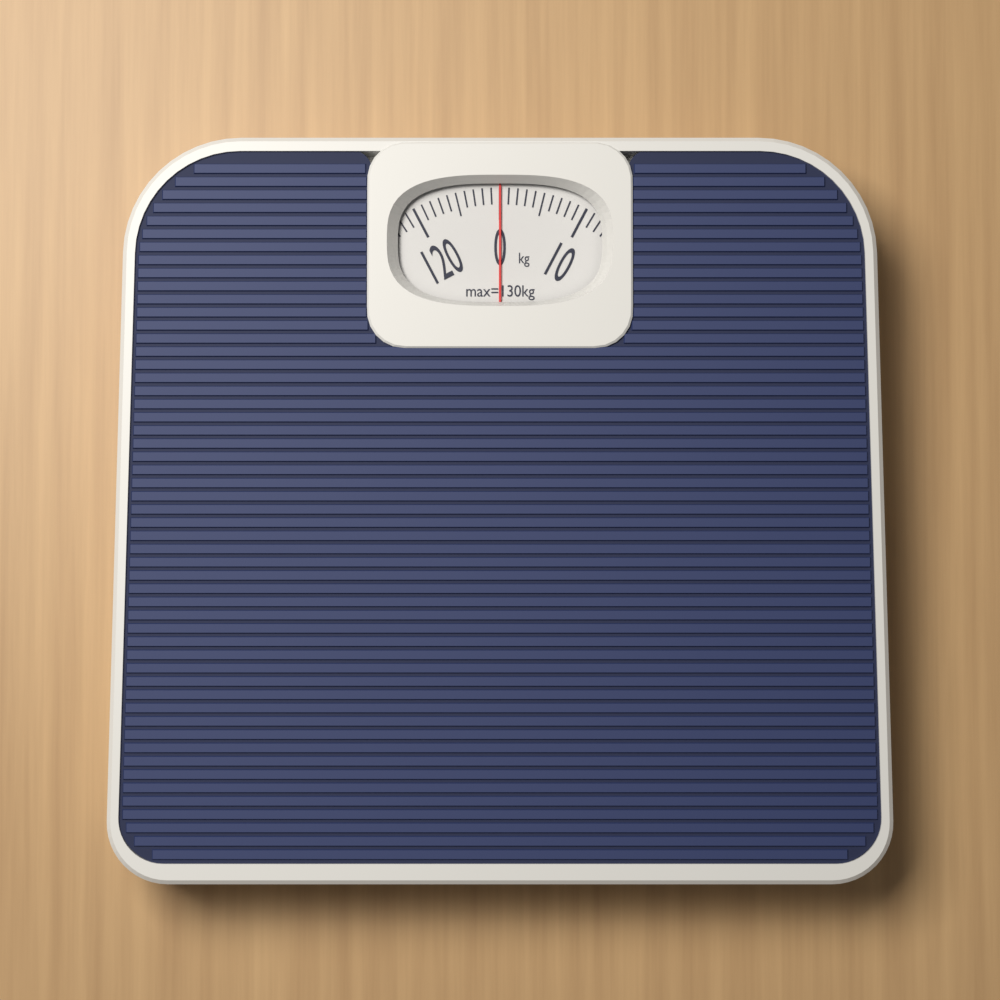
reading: 0 kg
